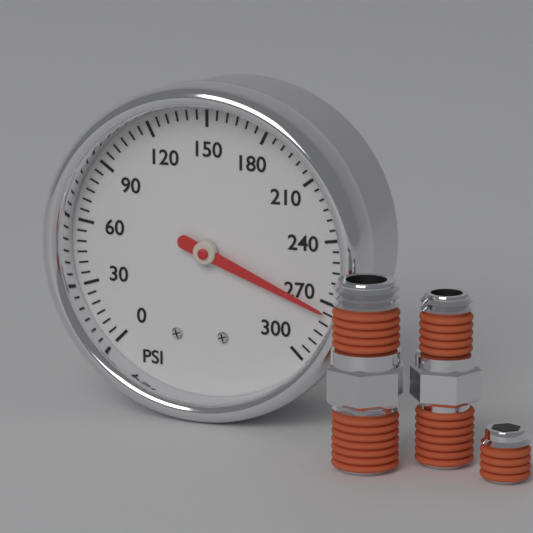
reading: 275 psi
